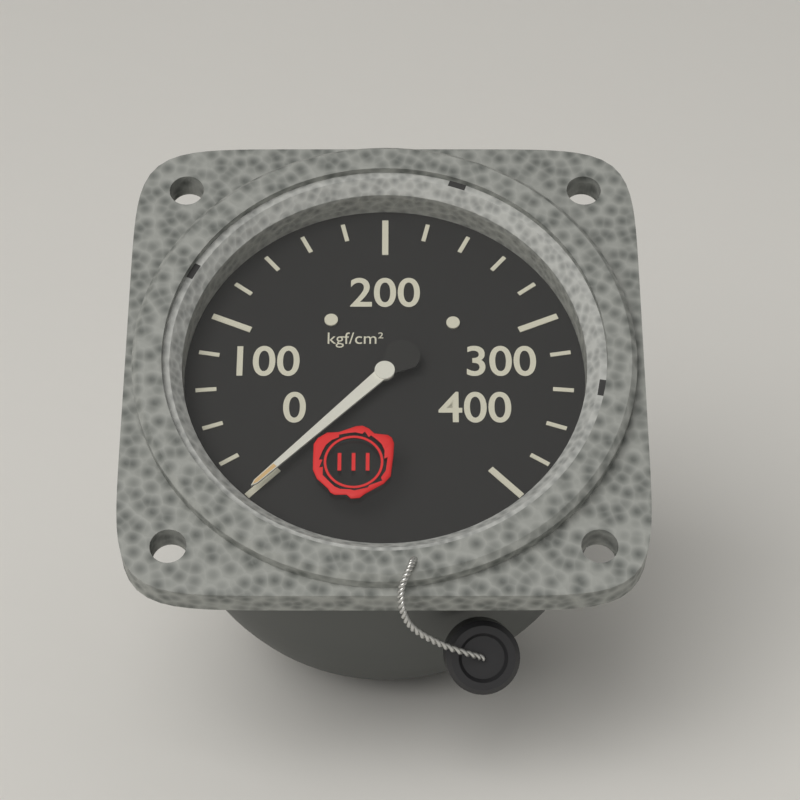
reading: 0 kgf/cm²
